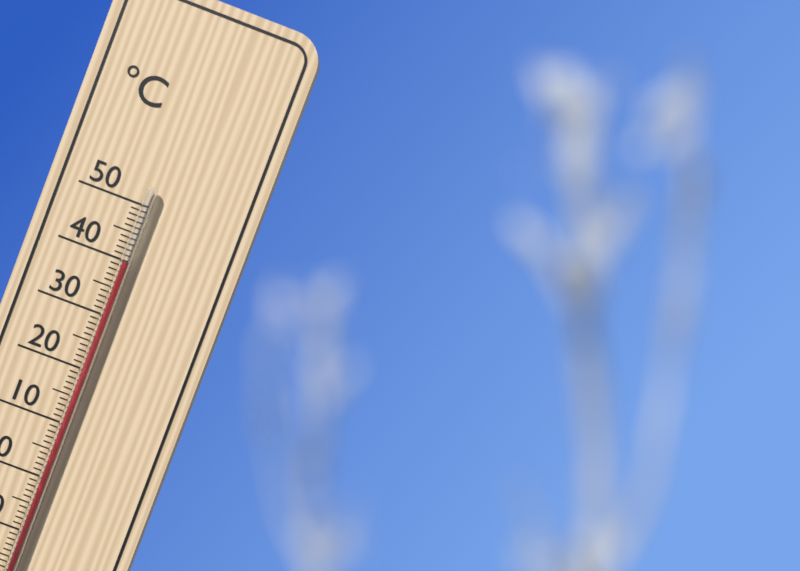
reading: 40 °C
